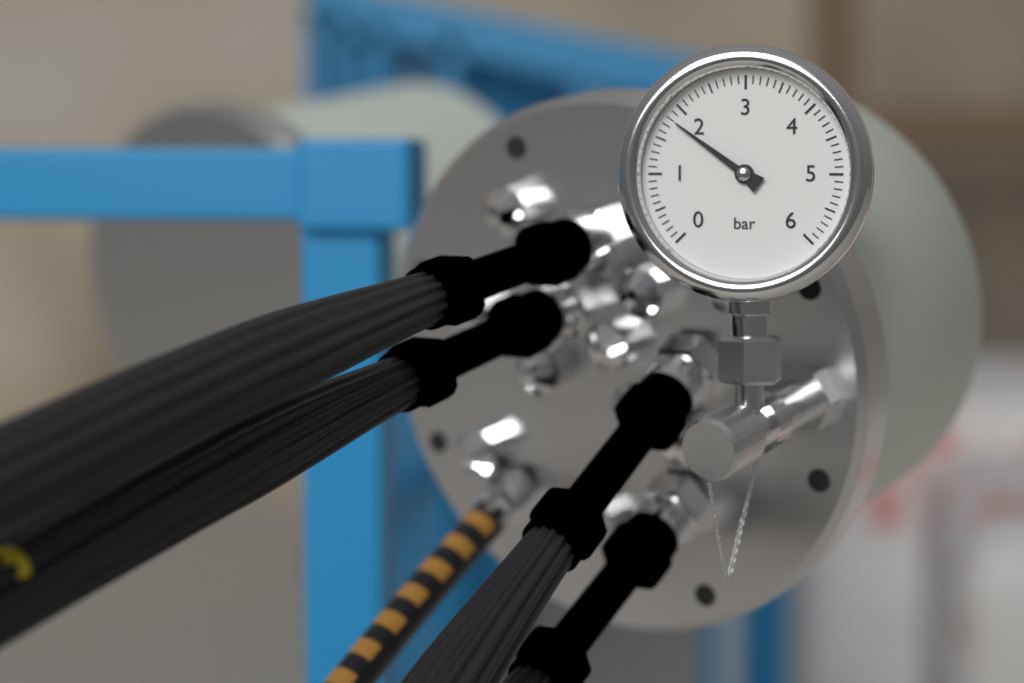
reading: 1.8 bar
